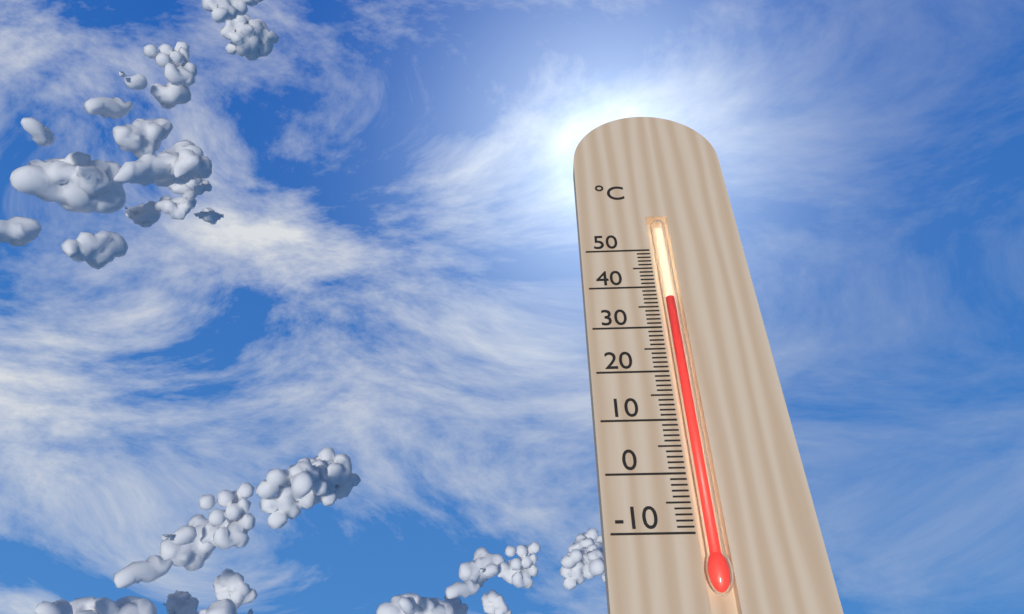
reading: 37 °C
